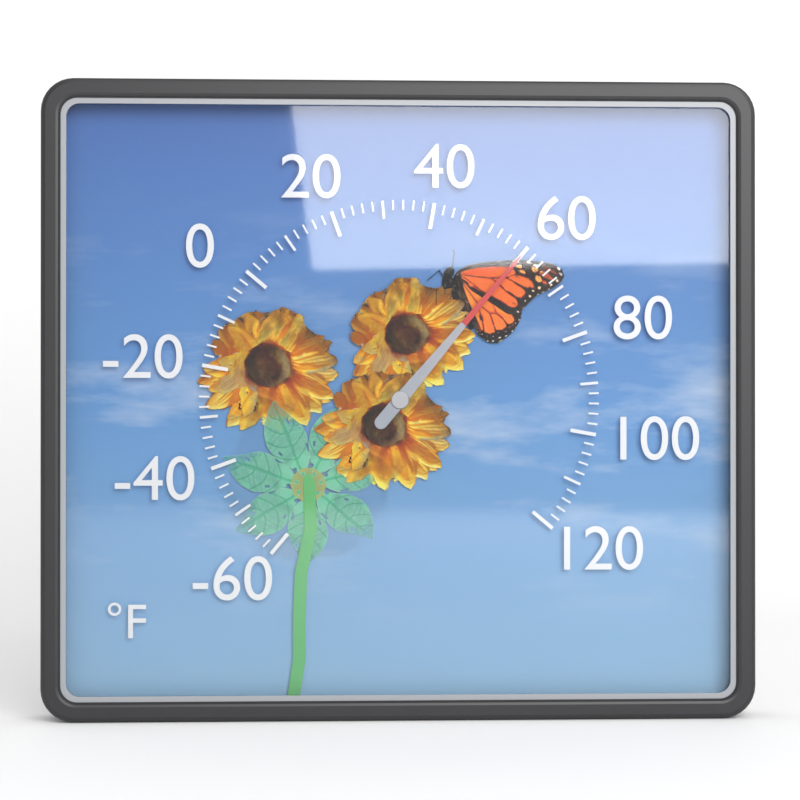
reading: 60 °F
